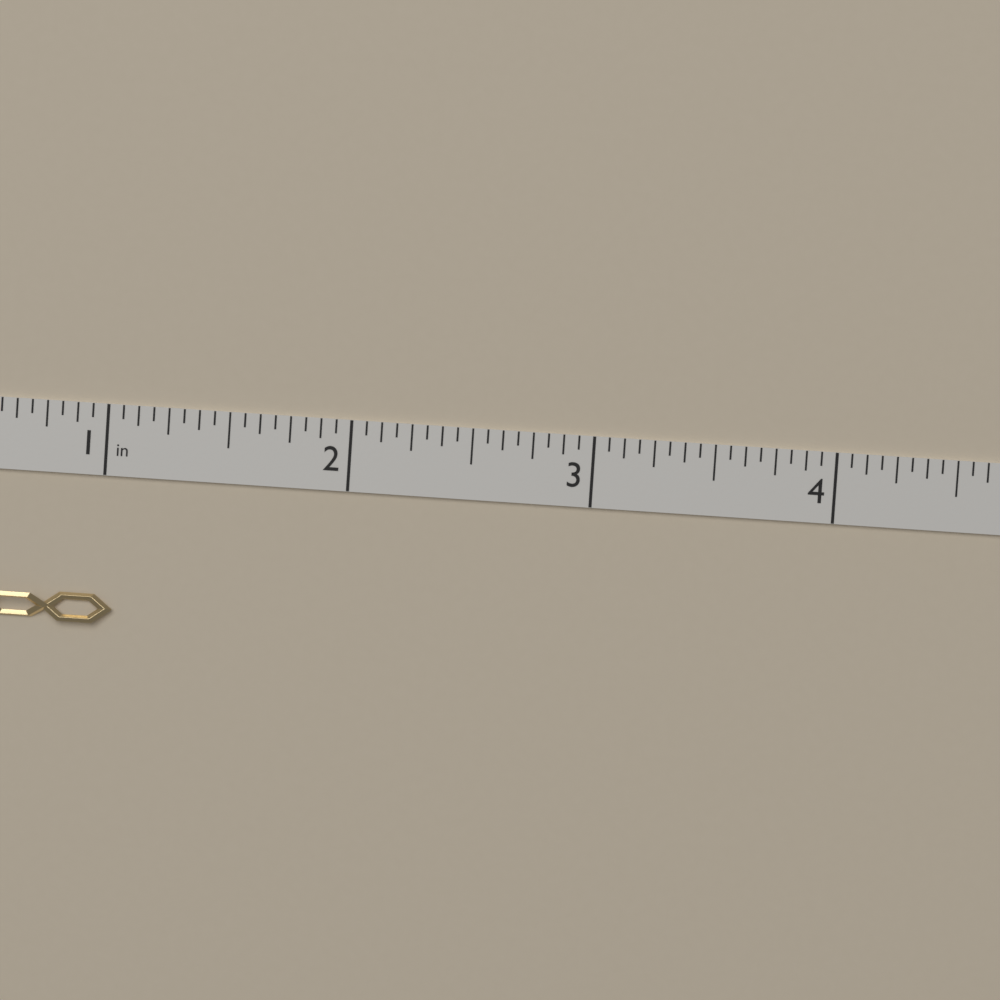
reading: 1.0625 in
